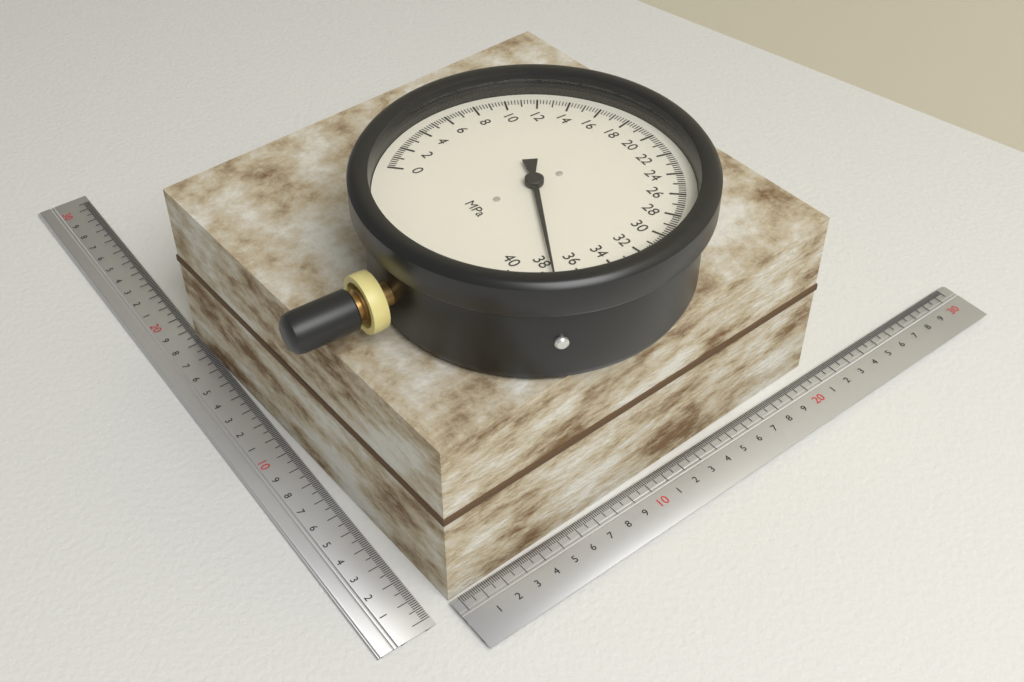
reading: 37.4 MPa
